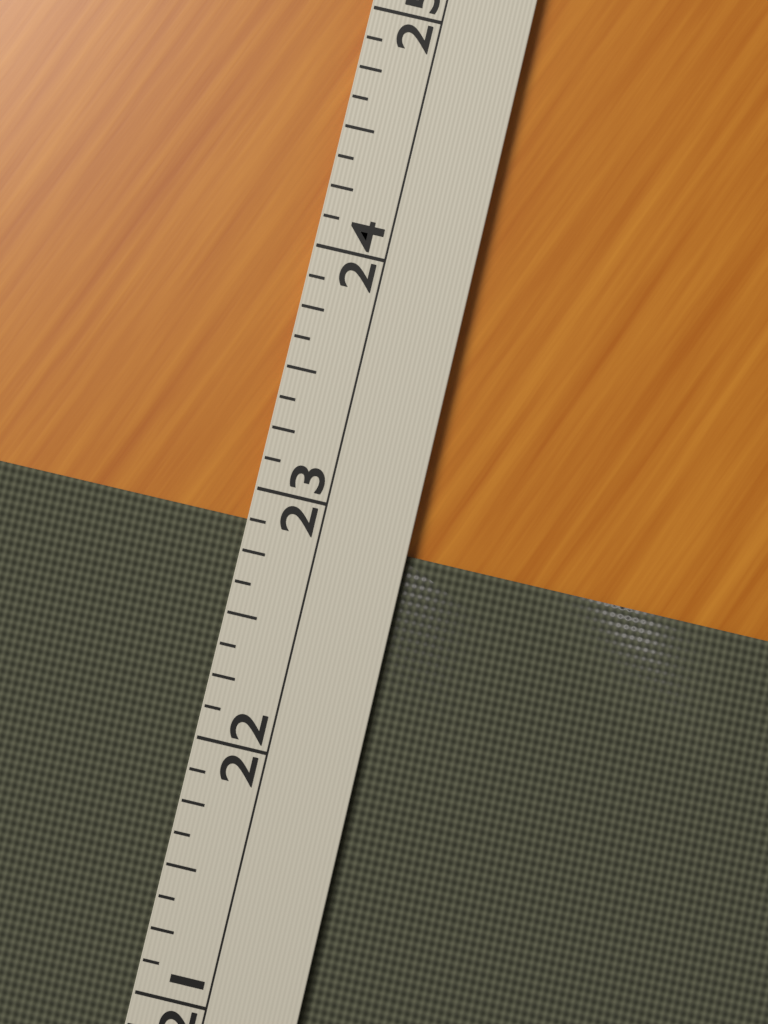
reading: 22.875 (no unit)
